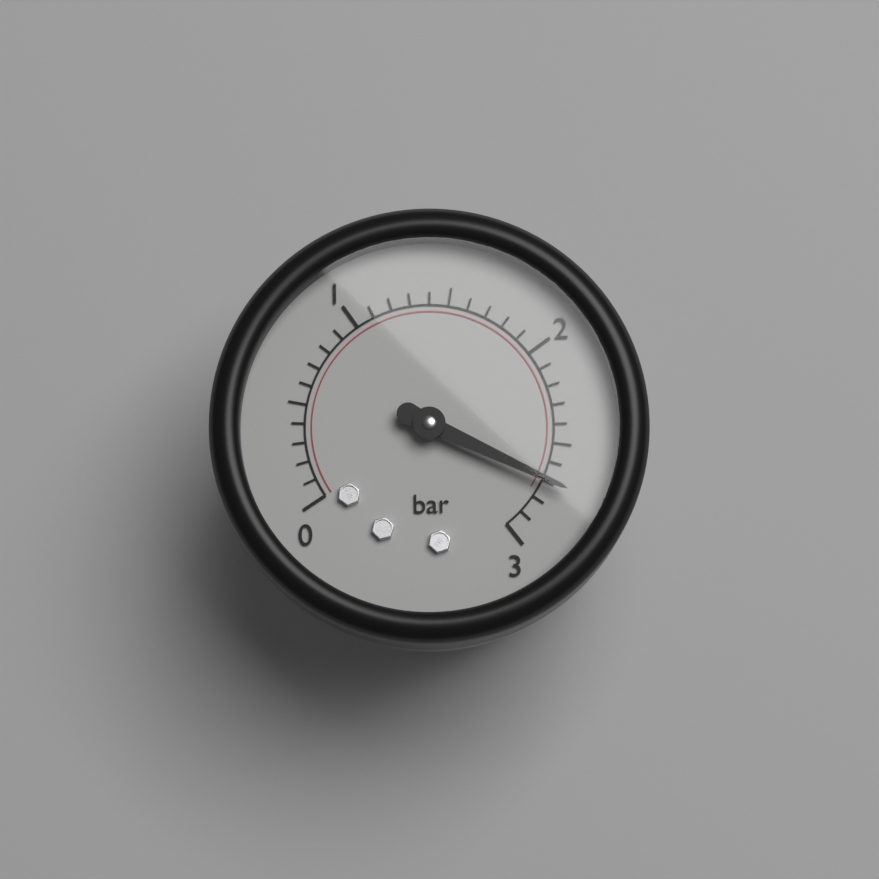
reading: 2.7 bar
